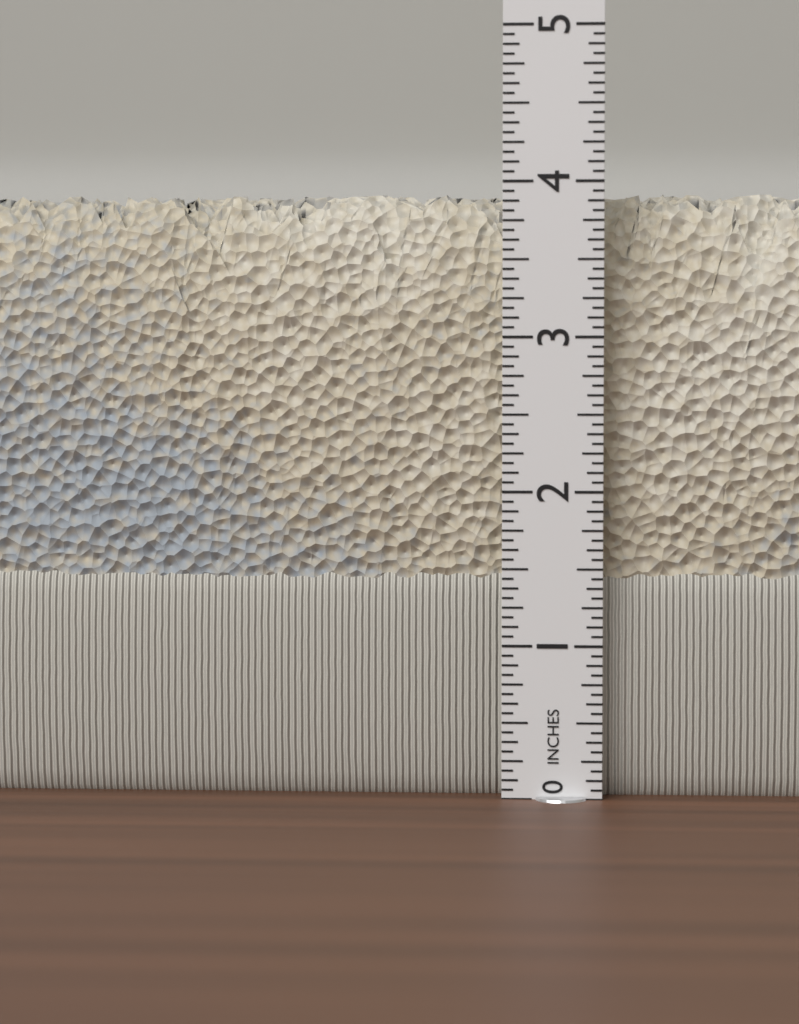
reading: 3.9375 in
